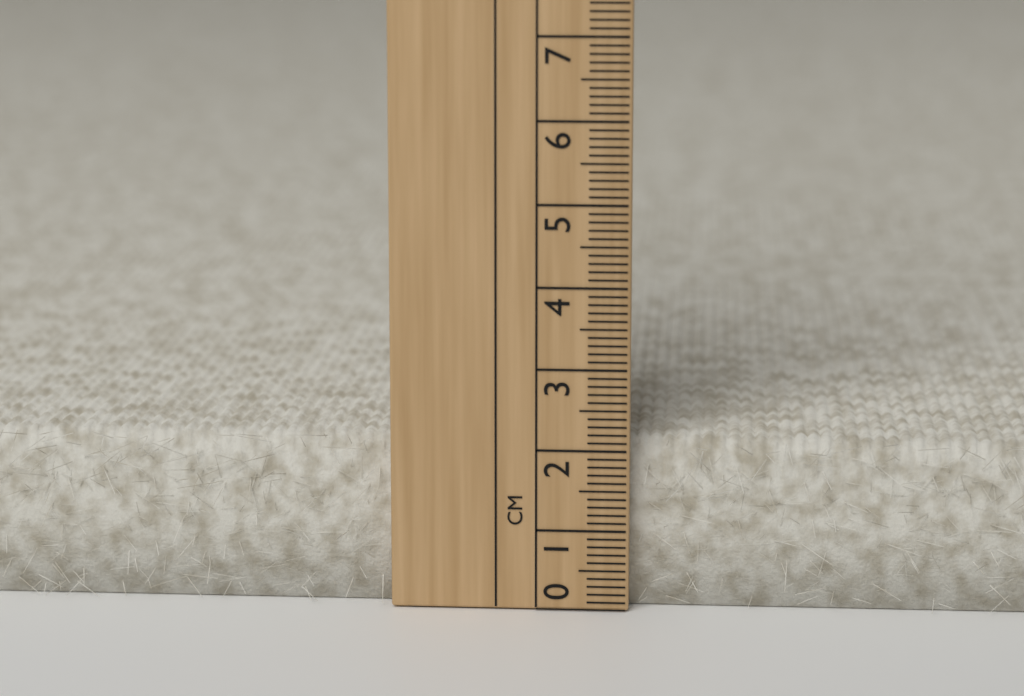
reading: 2.1 cm
